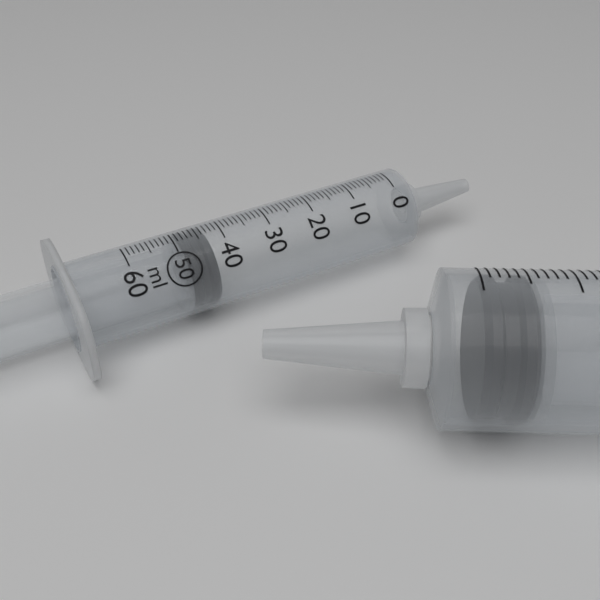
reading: 43 ml
